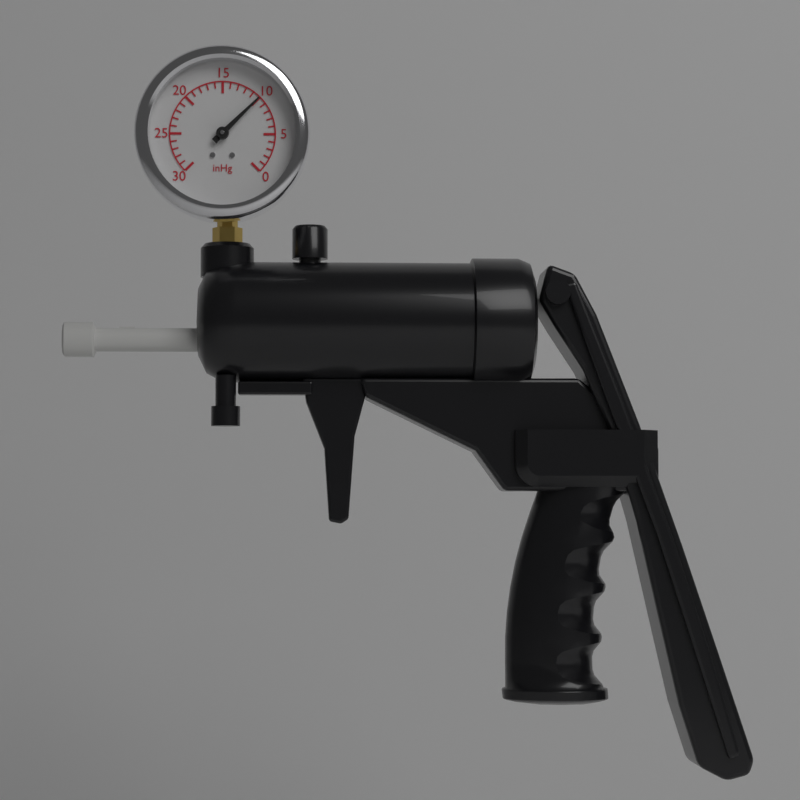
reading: 10 inHg
